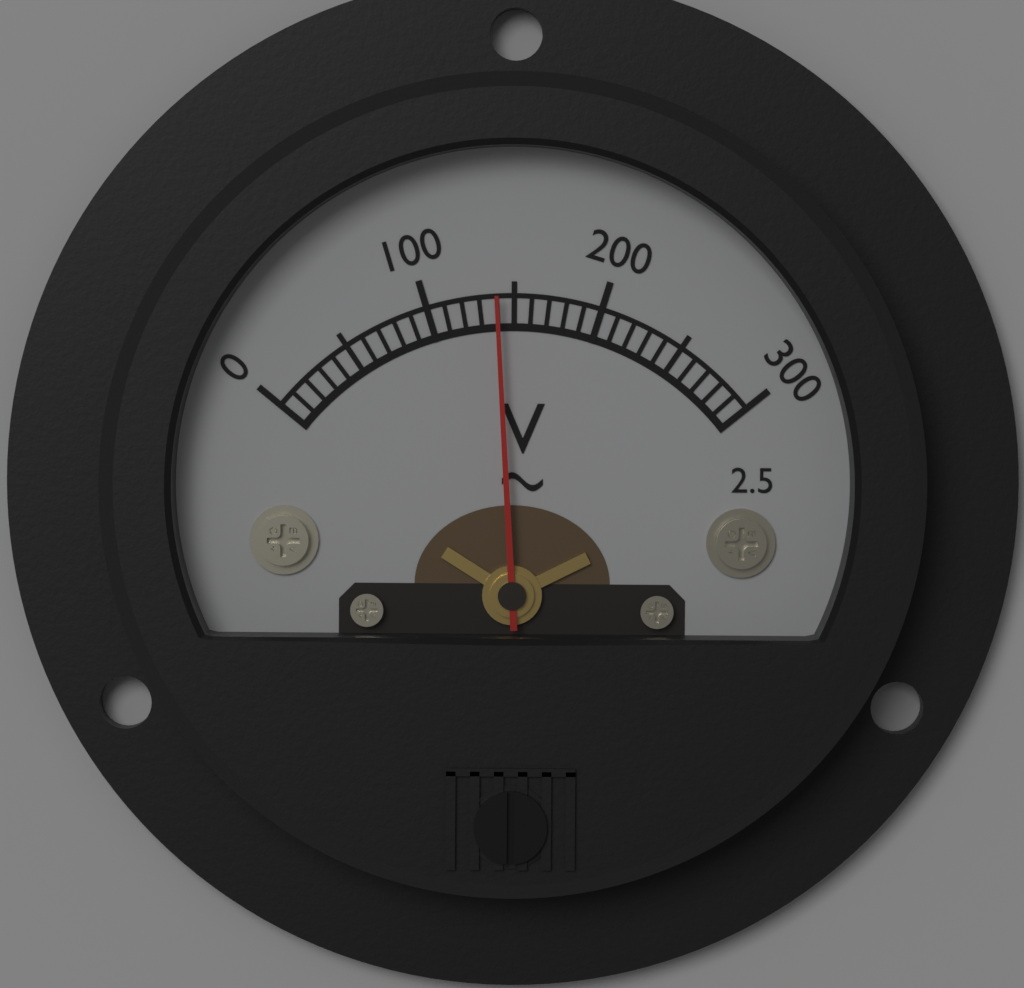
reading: 140 V
